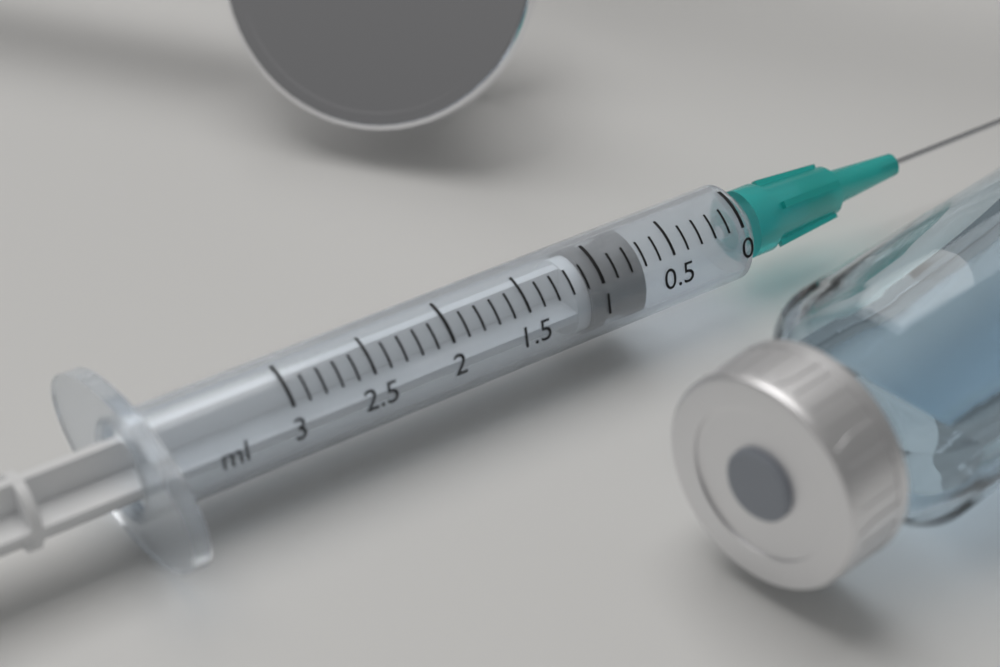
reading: 0.7 ml
